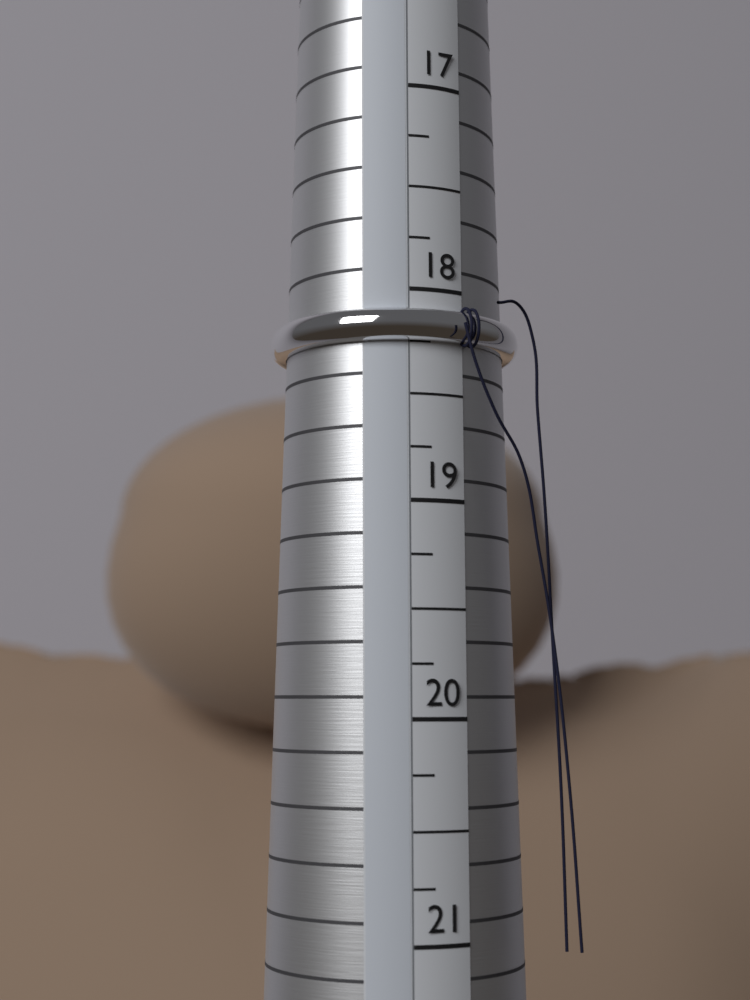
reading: 18.25 (no unit)
